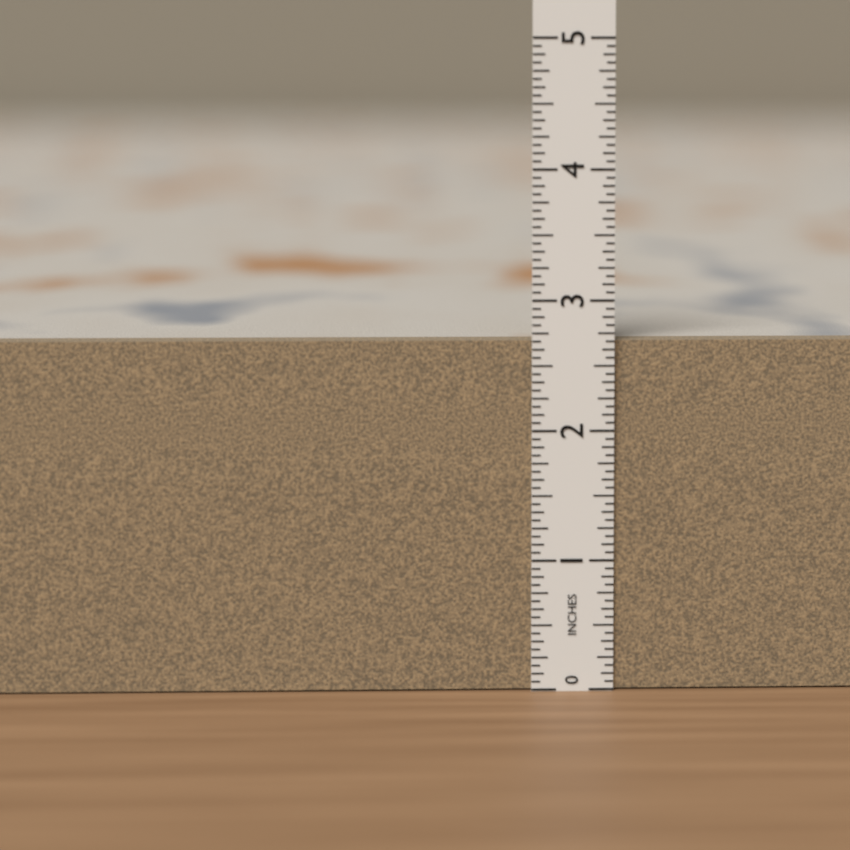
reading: 2.6875 in
